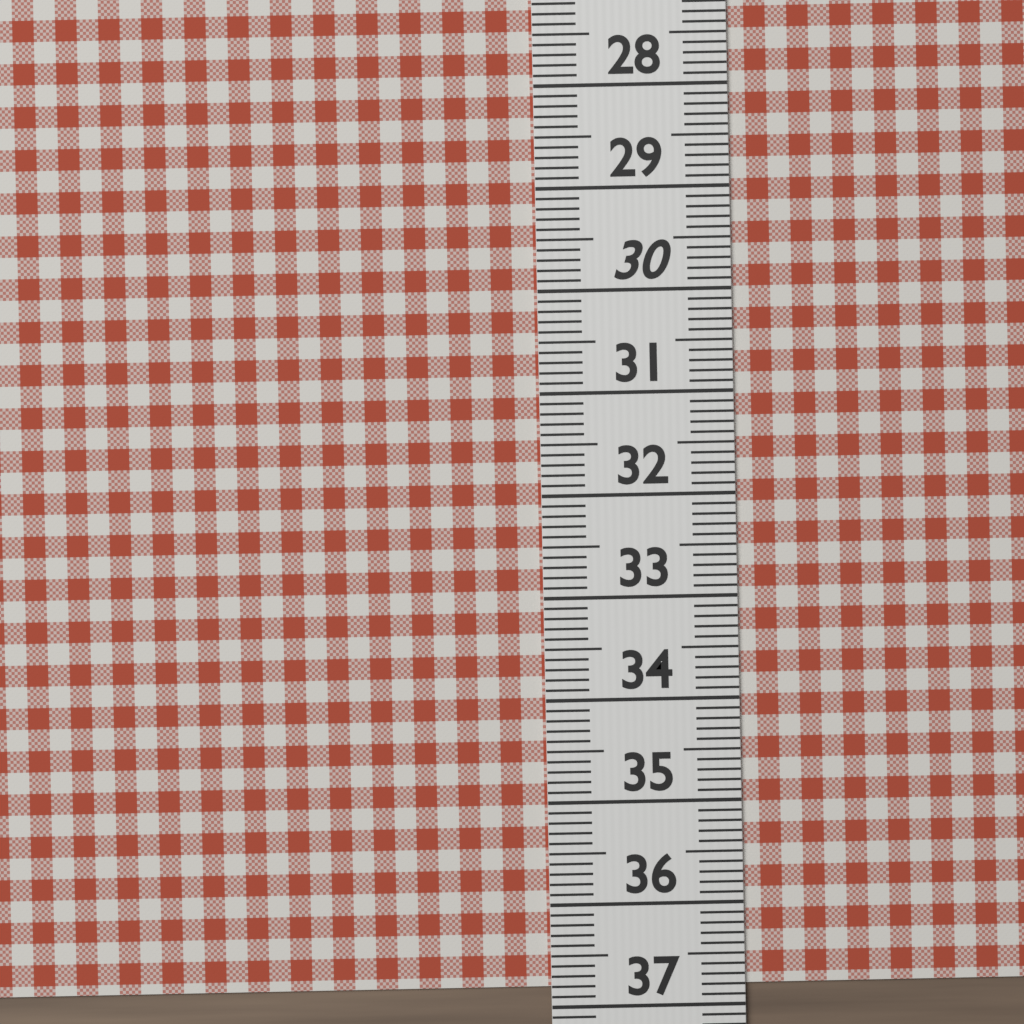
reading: 36.8 (no unit)
